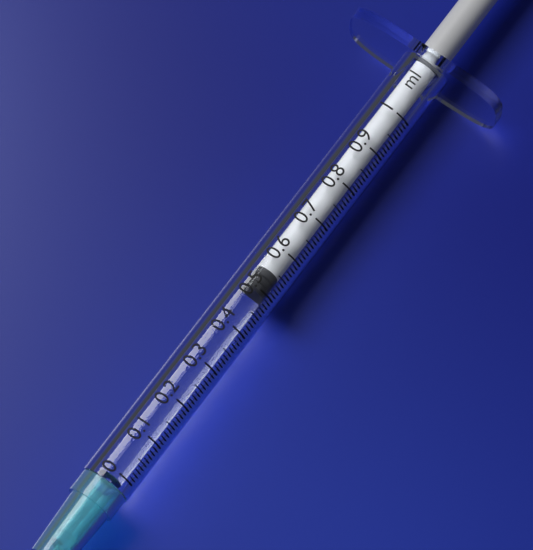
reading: 0.50 ml
